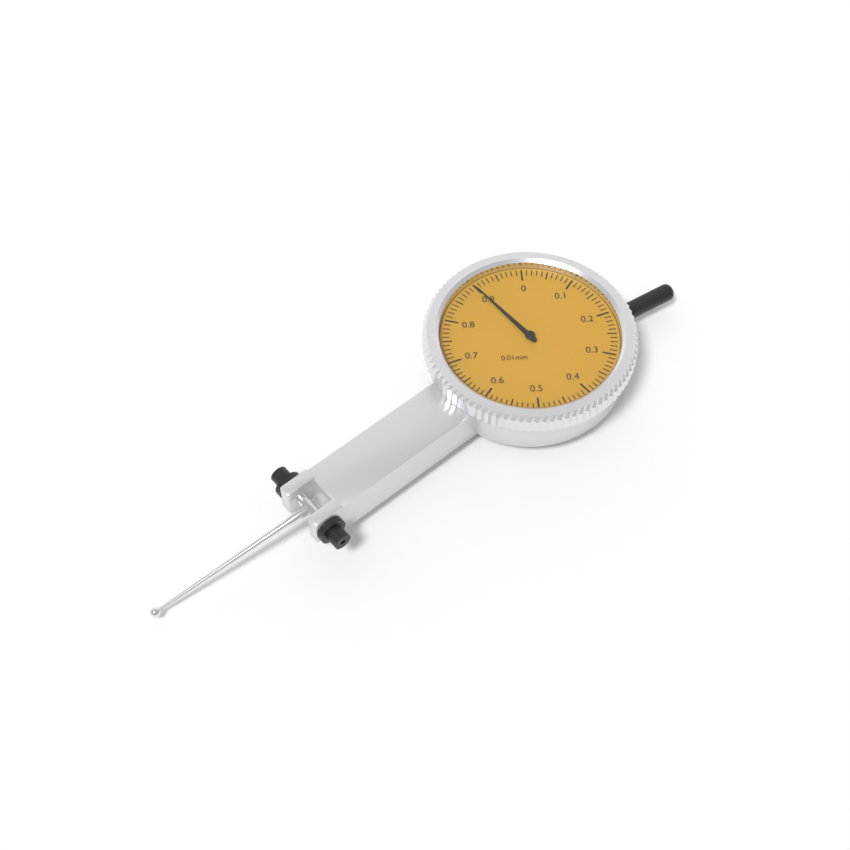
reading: 0.90 mm
